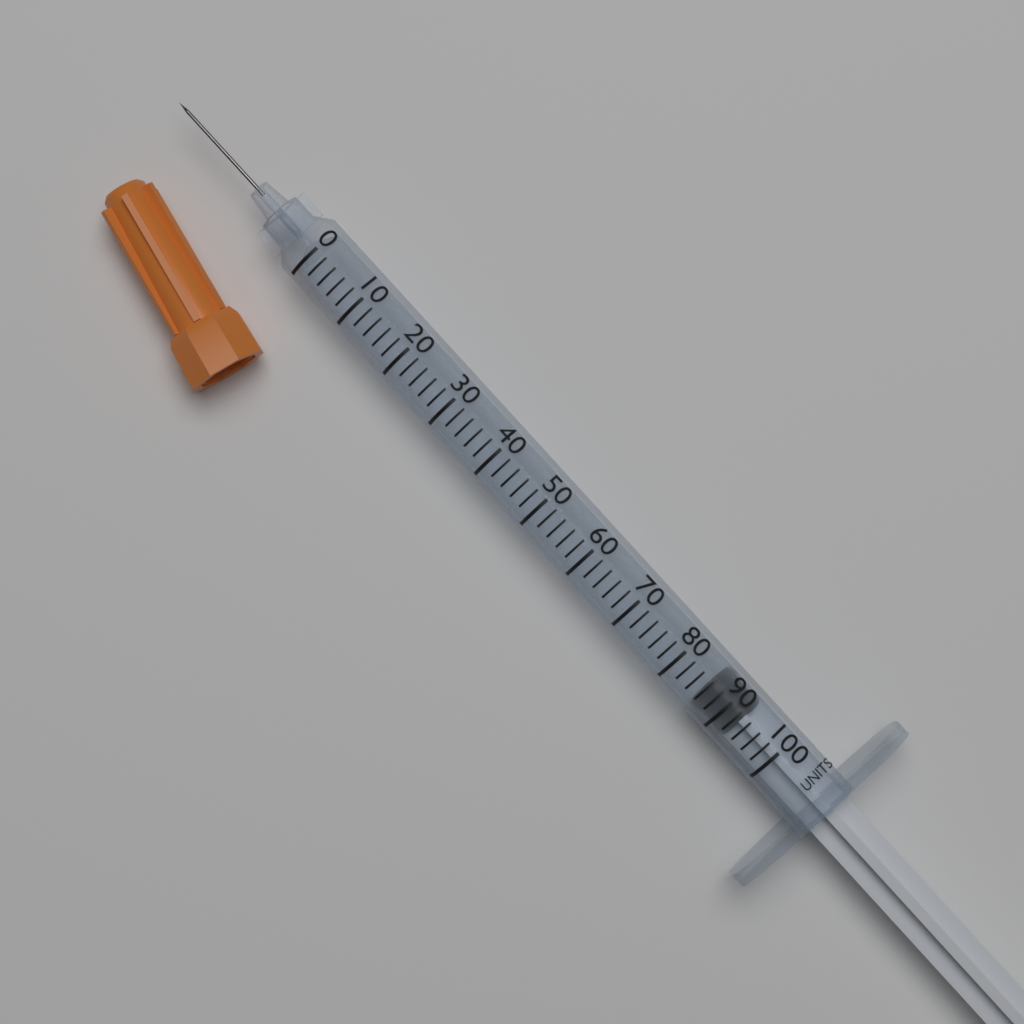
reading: 86 units
